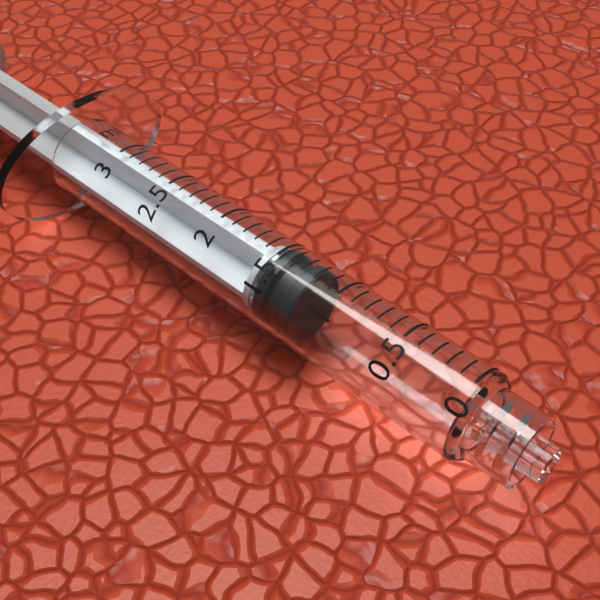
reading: 1.2 ml
